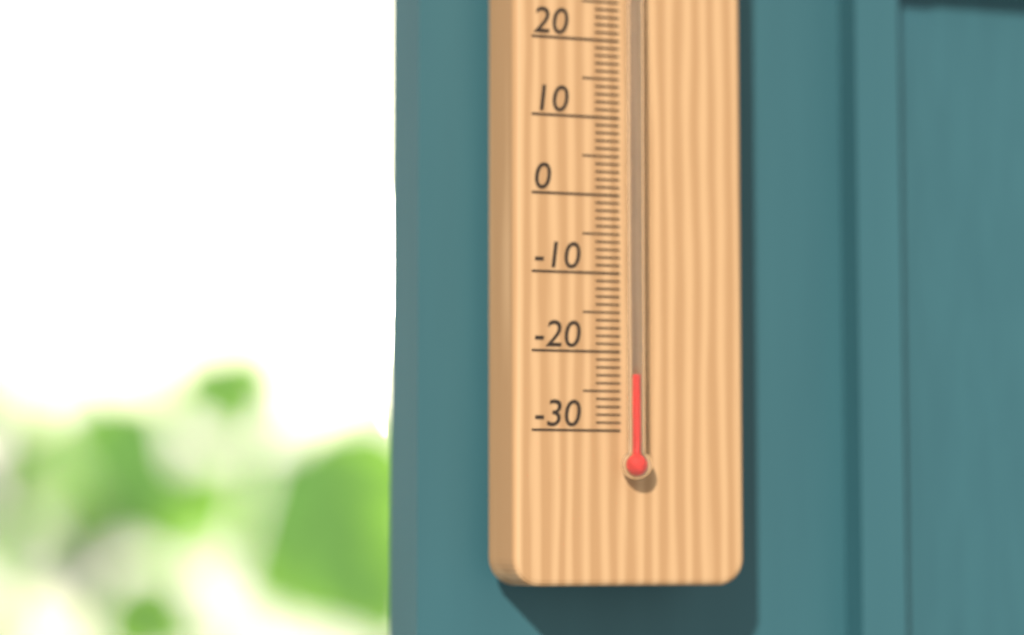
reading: -23 °C
